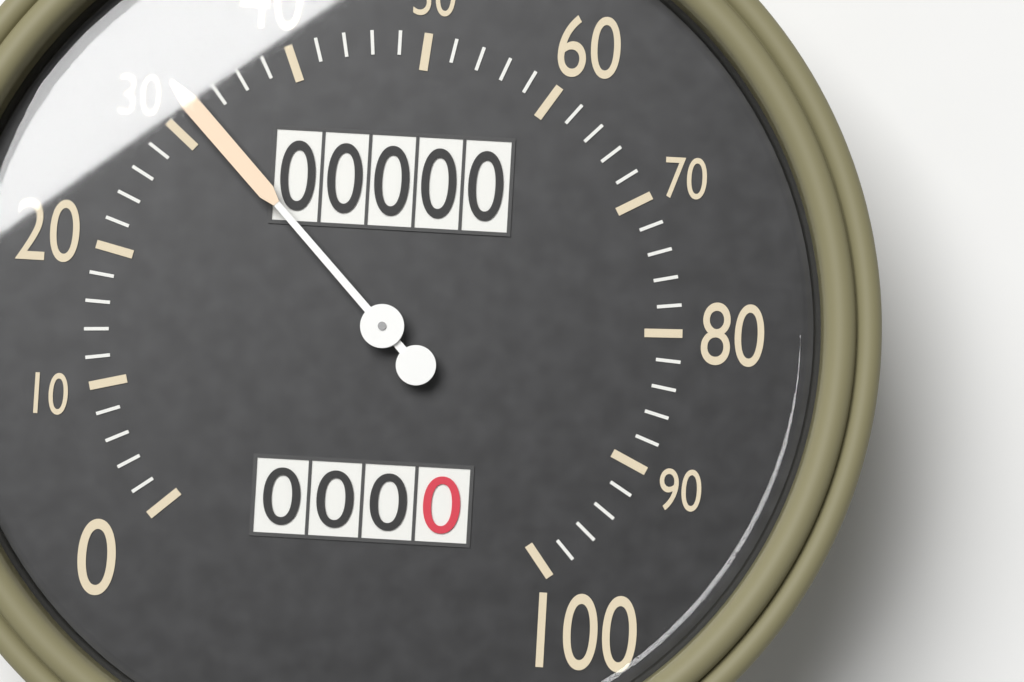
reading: 32 (no unit)
